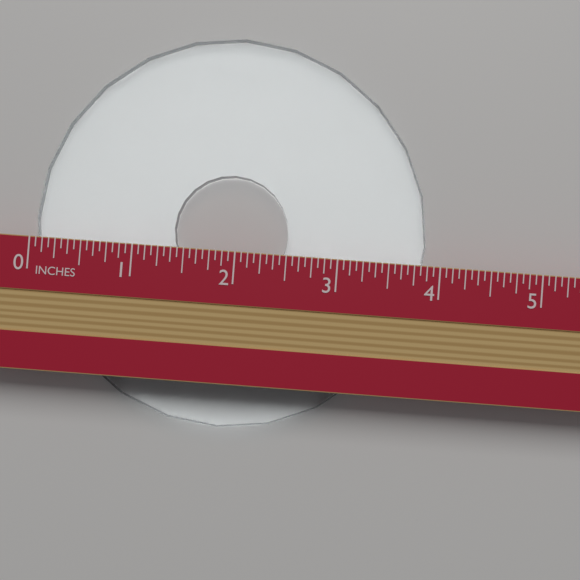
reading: 3.8750 in
